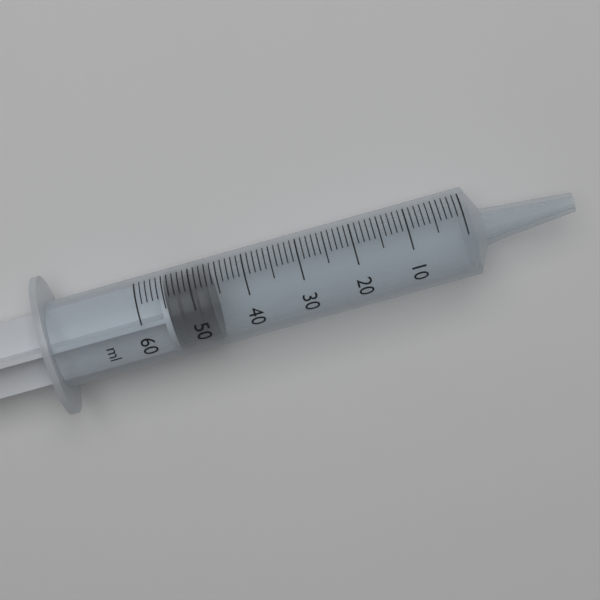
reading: 47 ml
